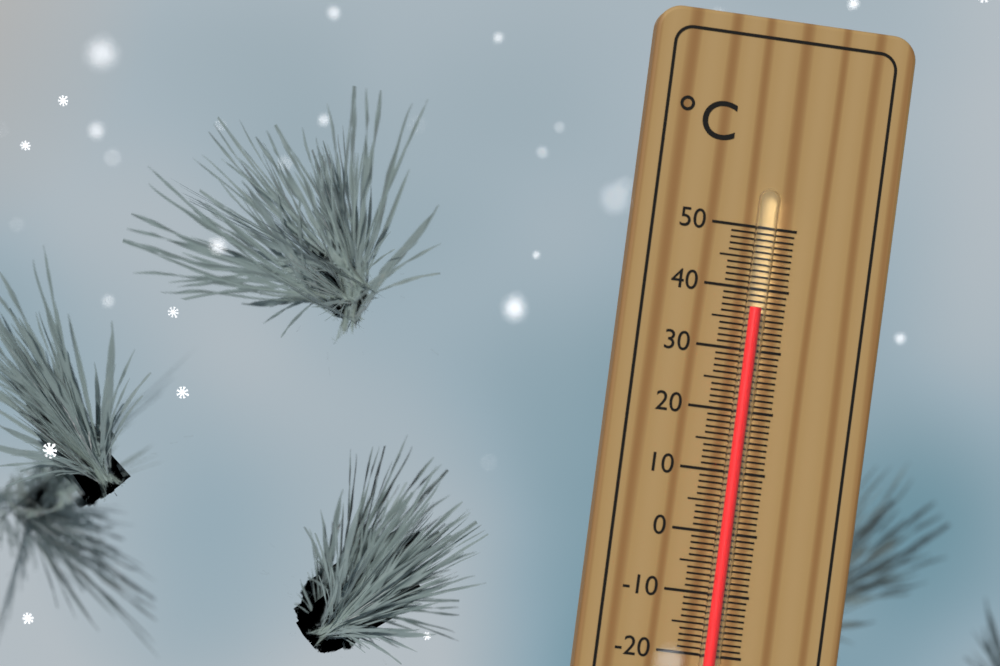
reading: 37 °C
